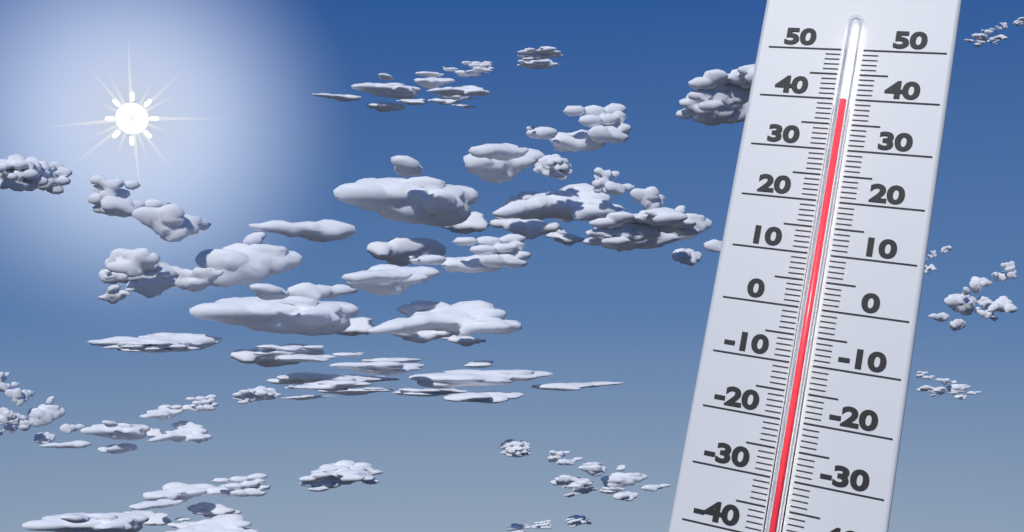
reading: 39 (no unit)
